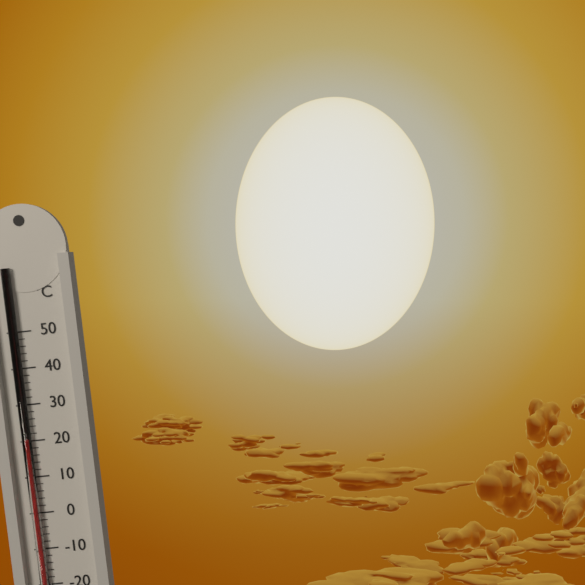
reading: 20 °C
